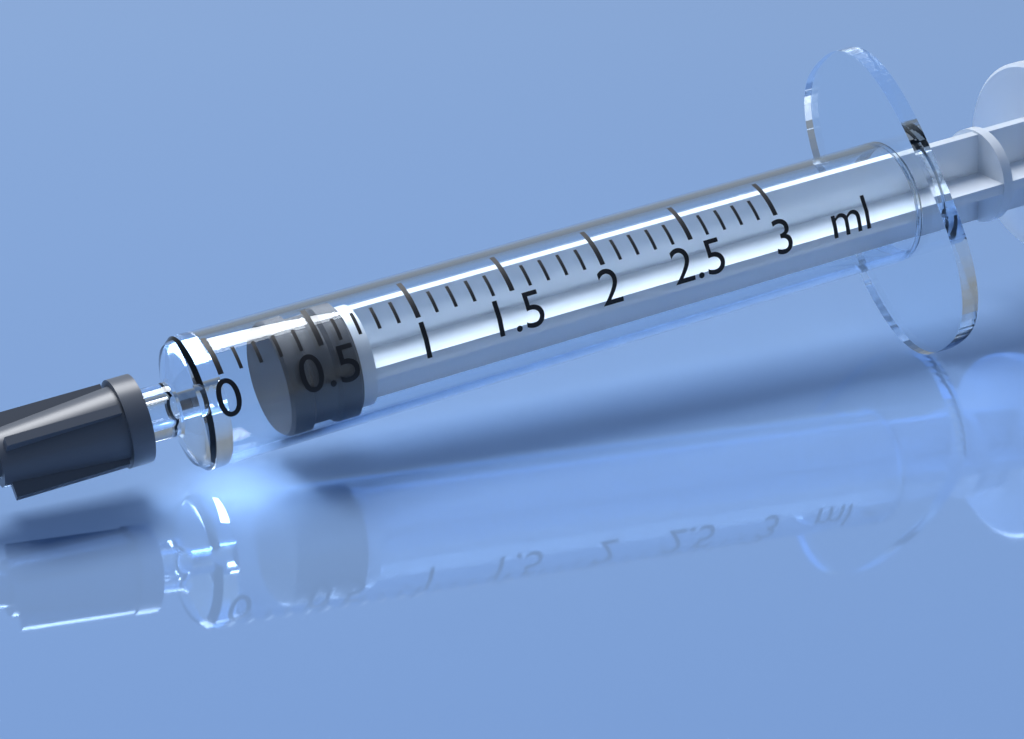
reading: 0.3 ml
